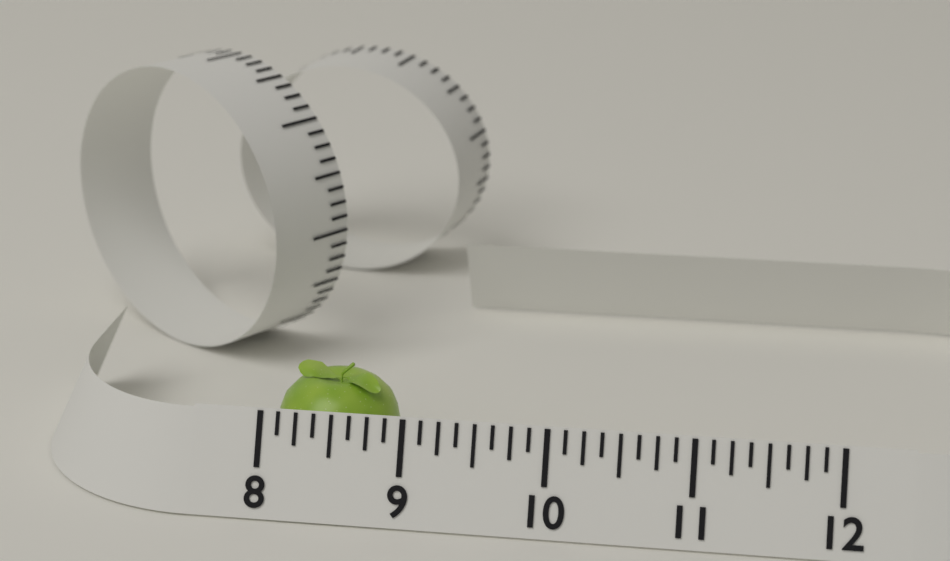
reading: 8.875 (no unit)
